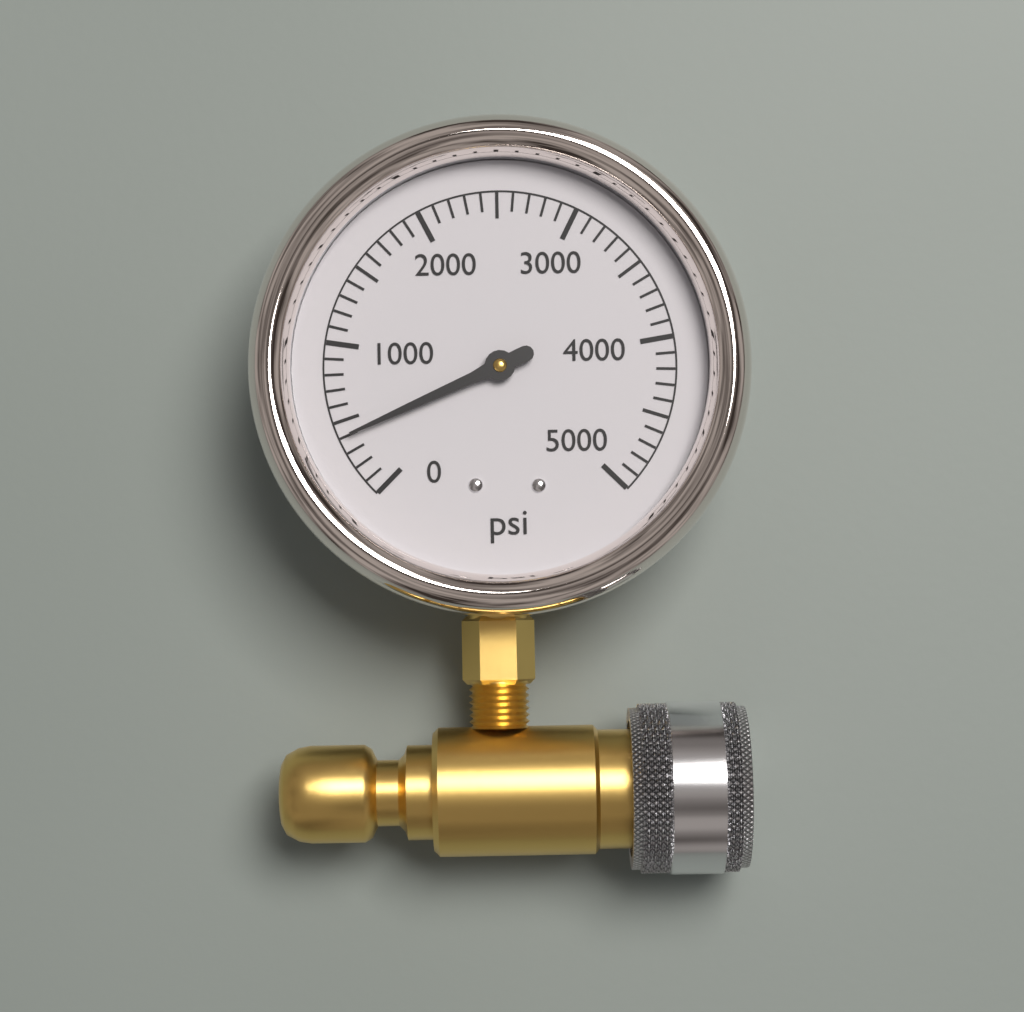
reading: 400 psi
